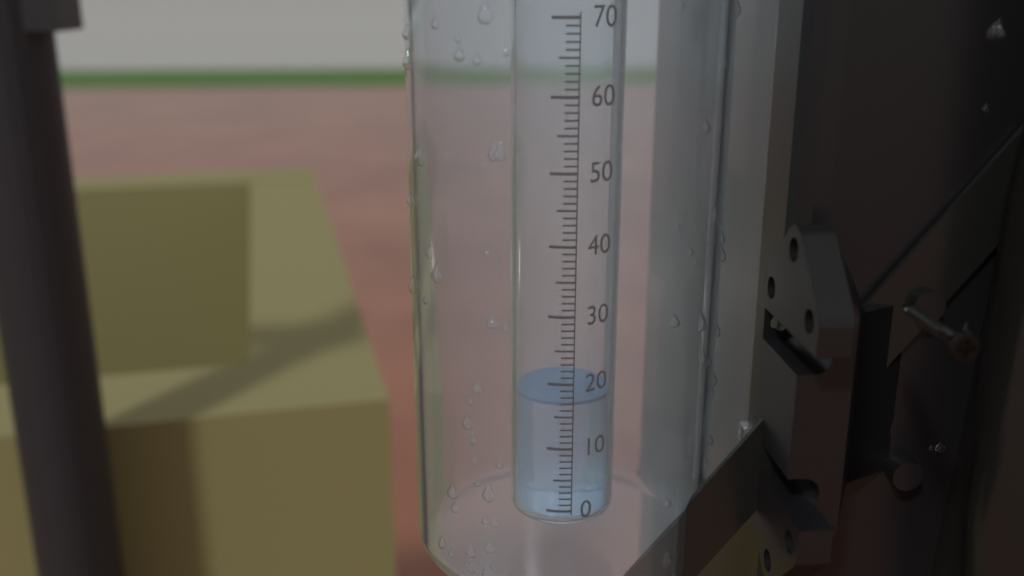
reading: 17 (no unit)
